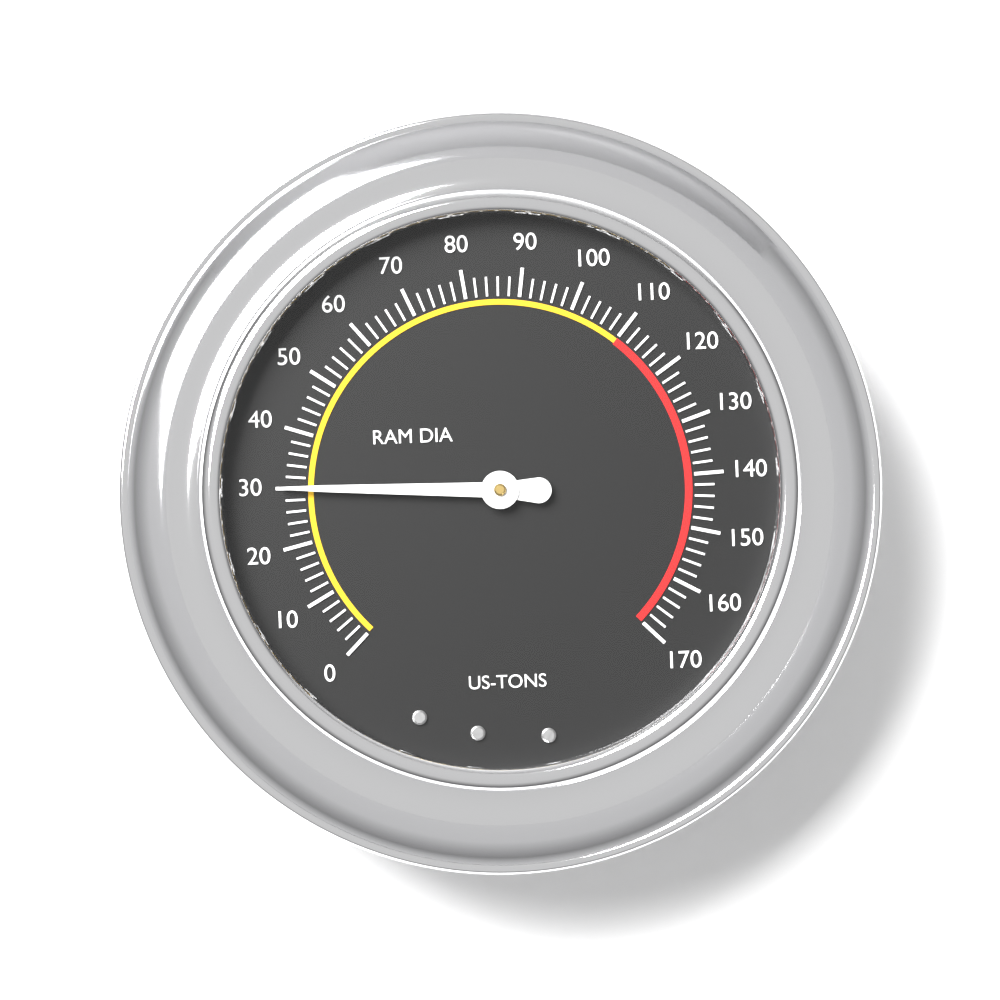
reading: 30 US-TONS
